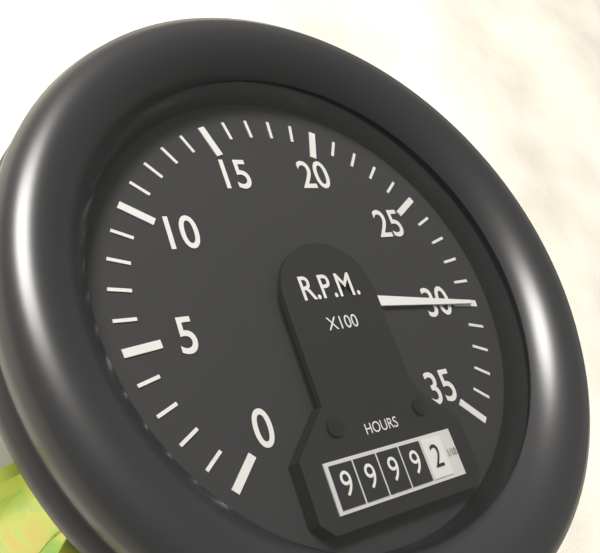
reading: 3000 RPM
